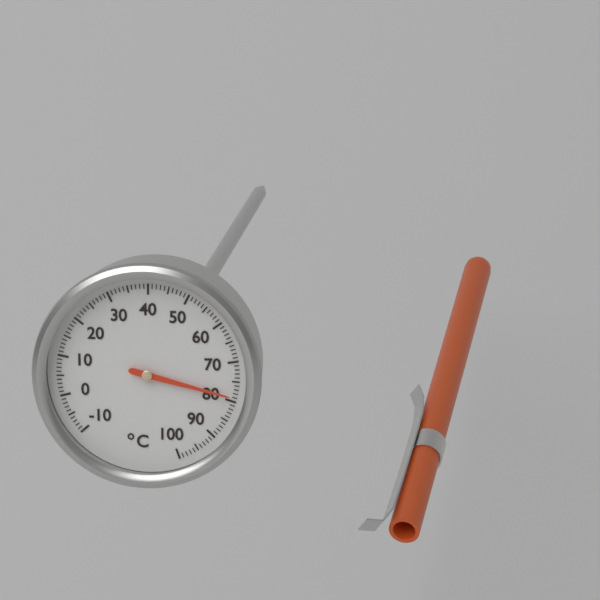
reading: 79 °C
